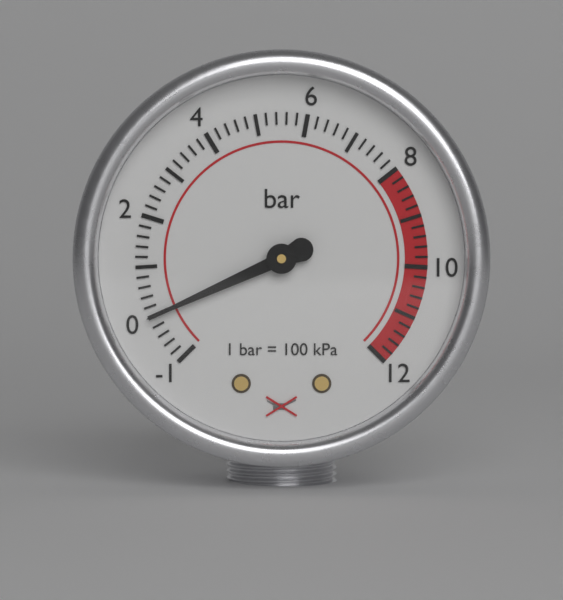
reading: 0.0 bar
